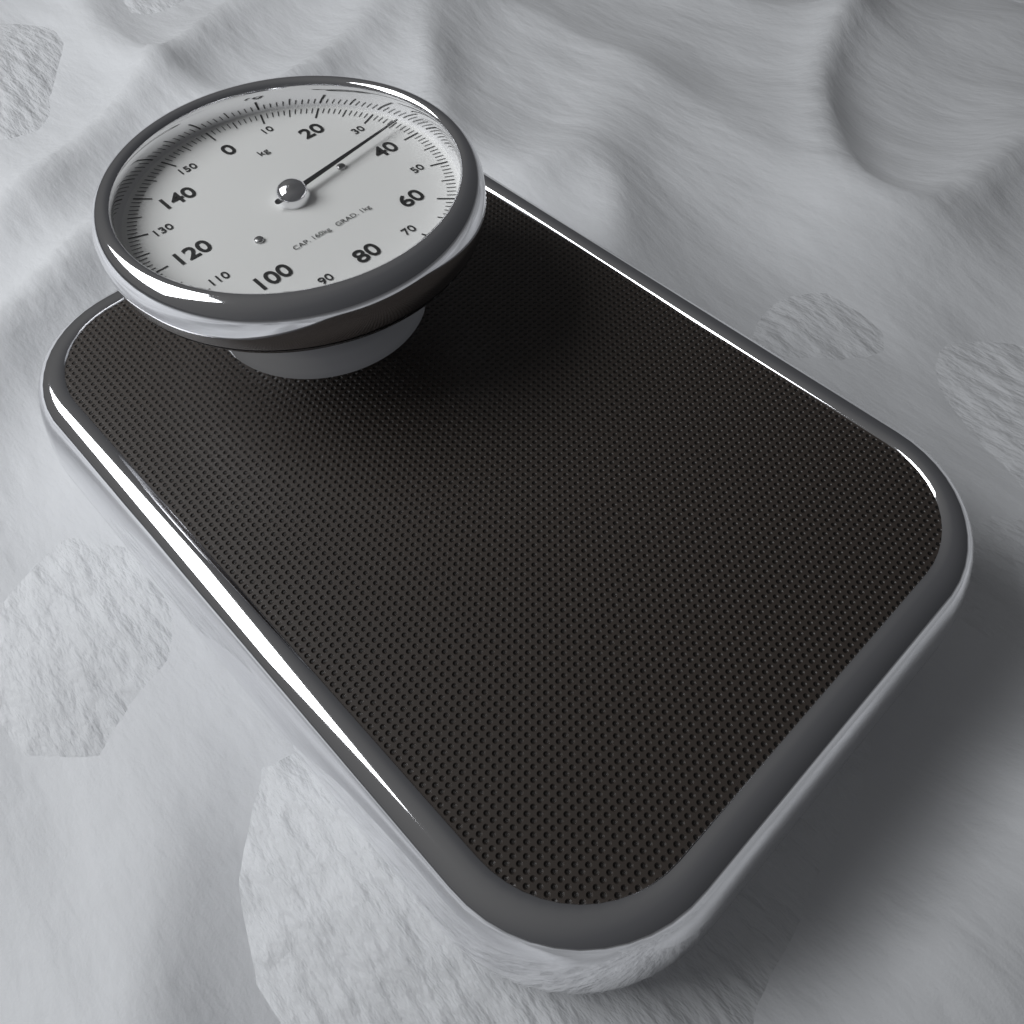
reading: 36 kg
